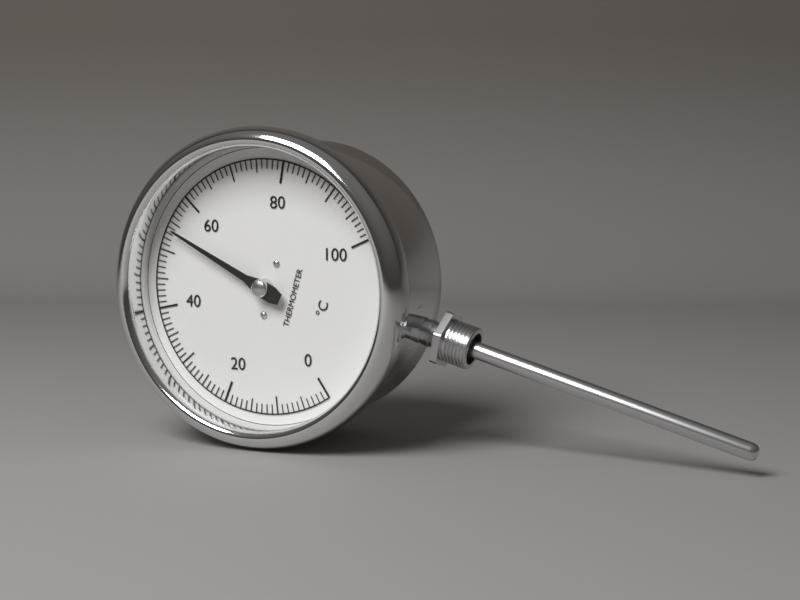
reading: 54 °C
